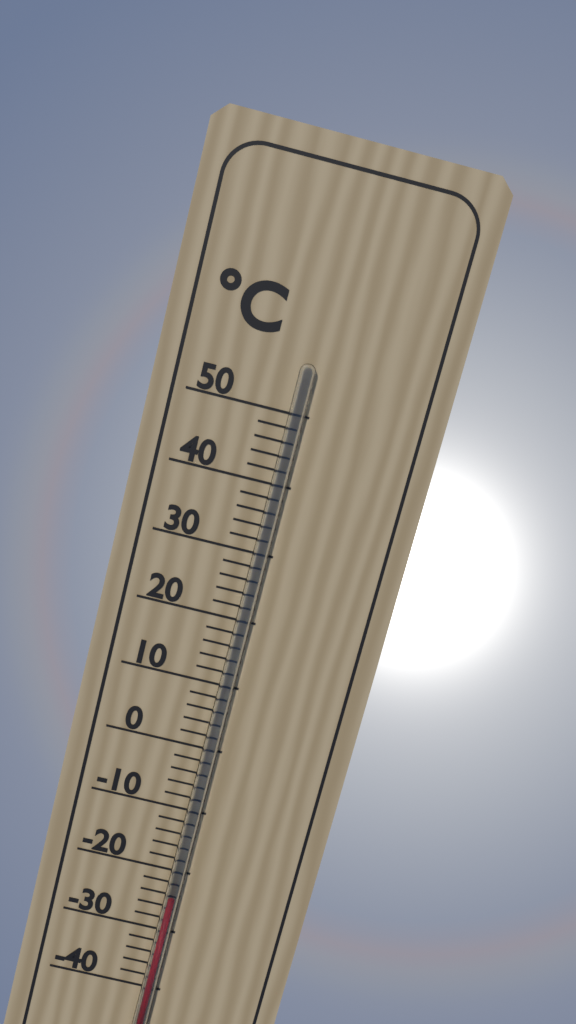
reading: -24 °C
